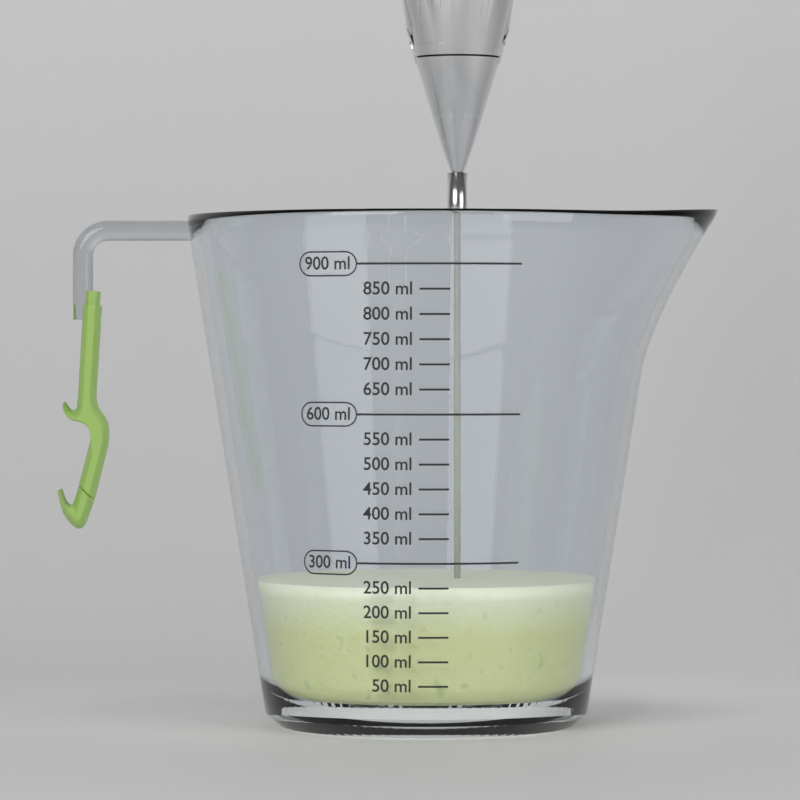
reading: 250 ml
